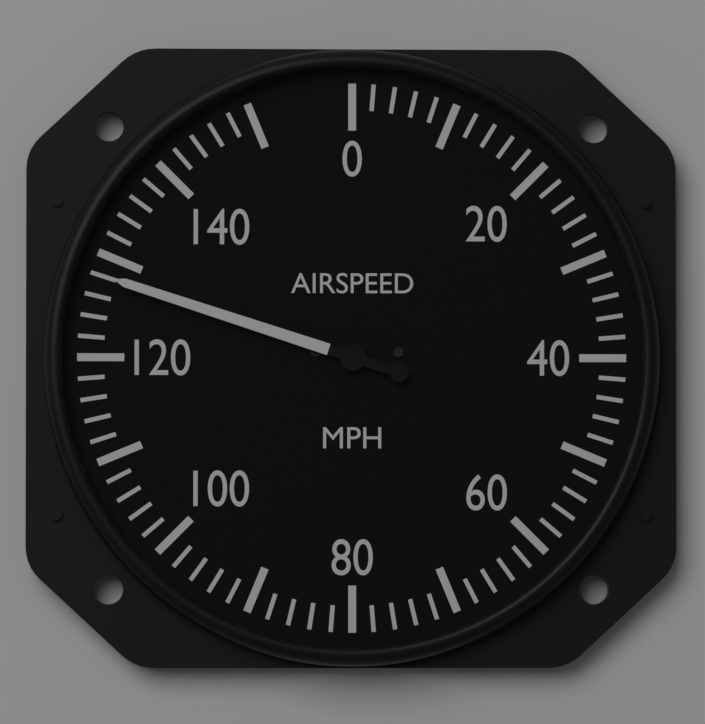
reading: 128 mph
